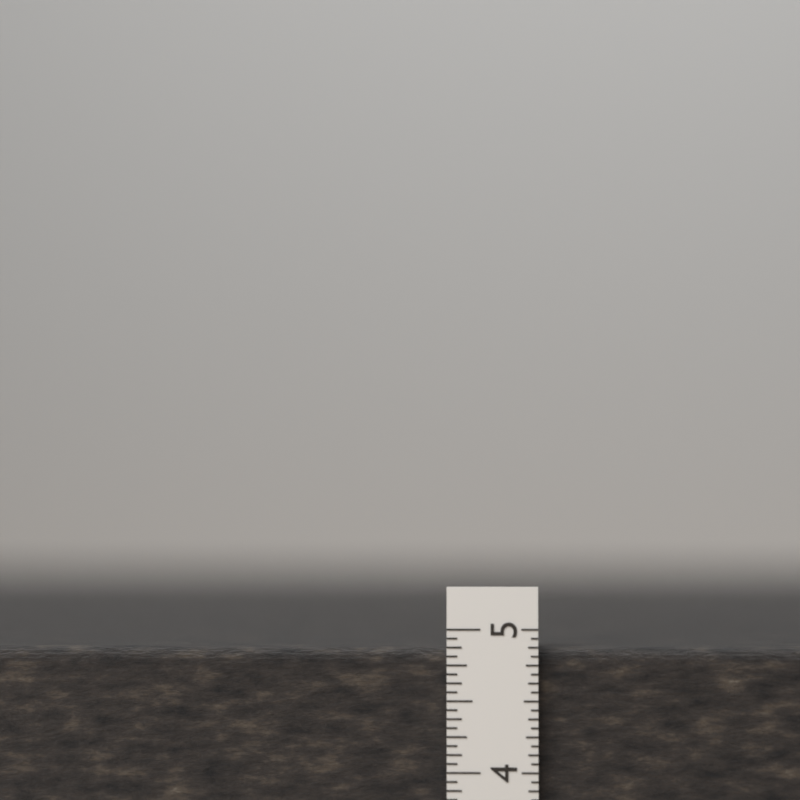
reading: 4.8750 in
